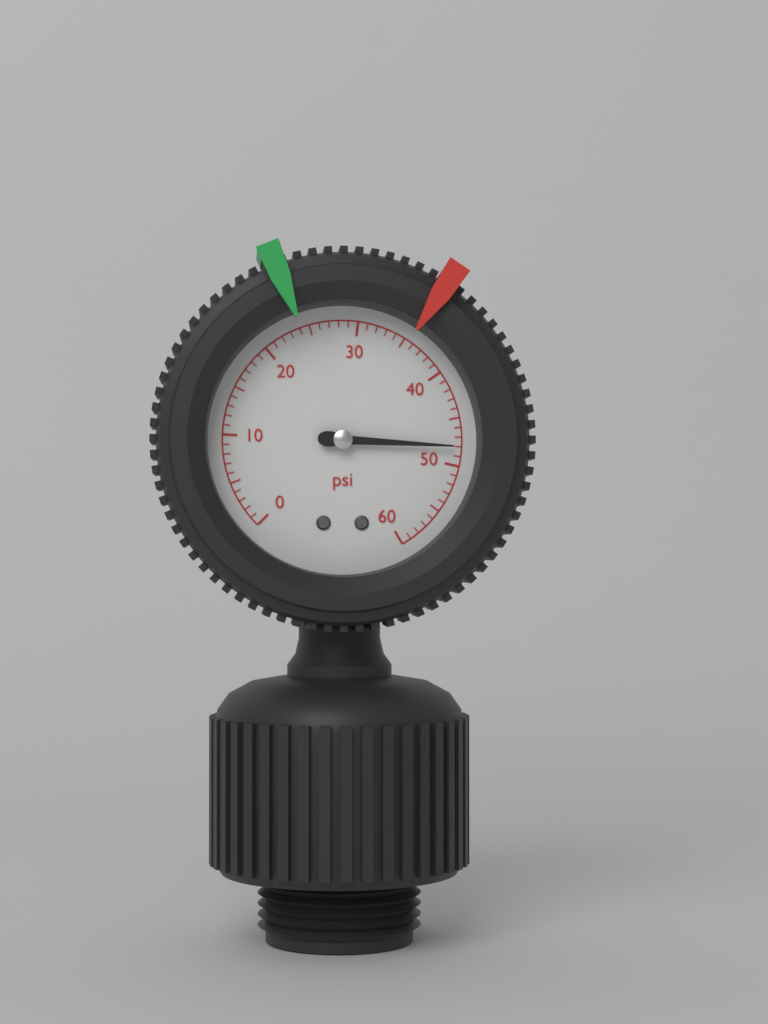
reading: 48 psi
